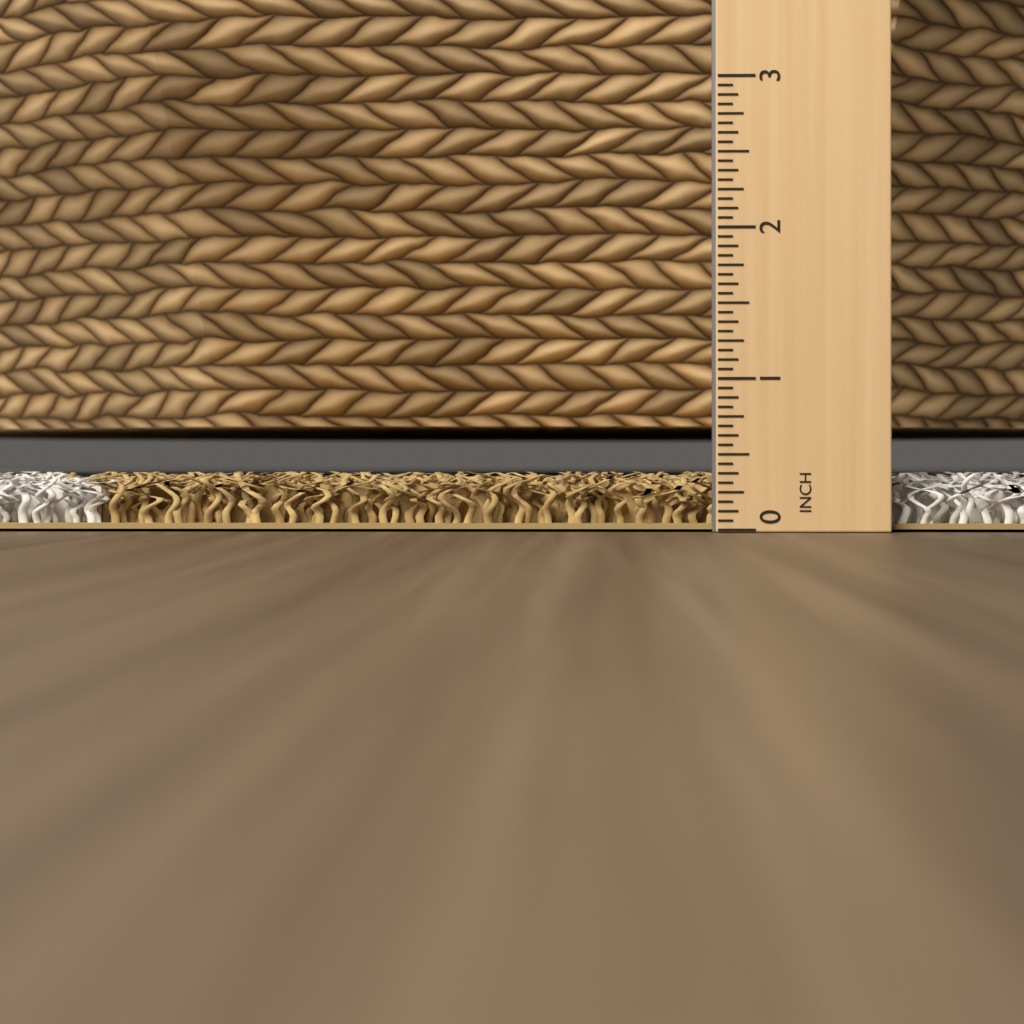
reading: 0.3750 in
